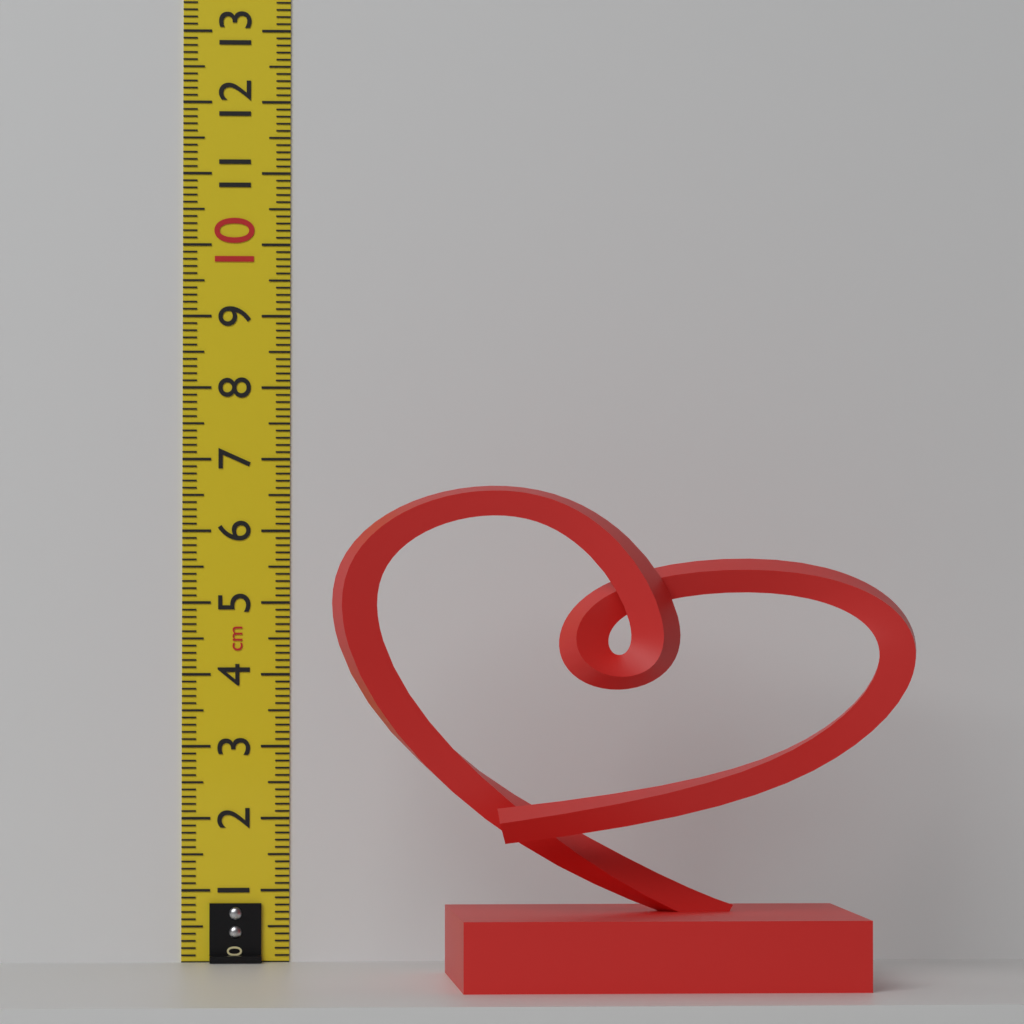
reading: 6.5 cm
